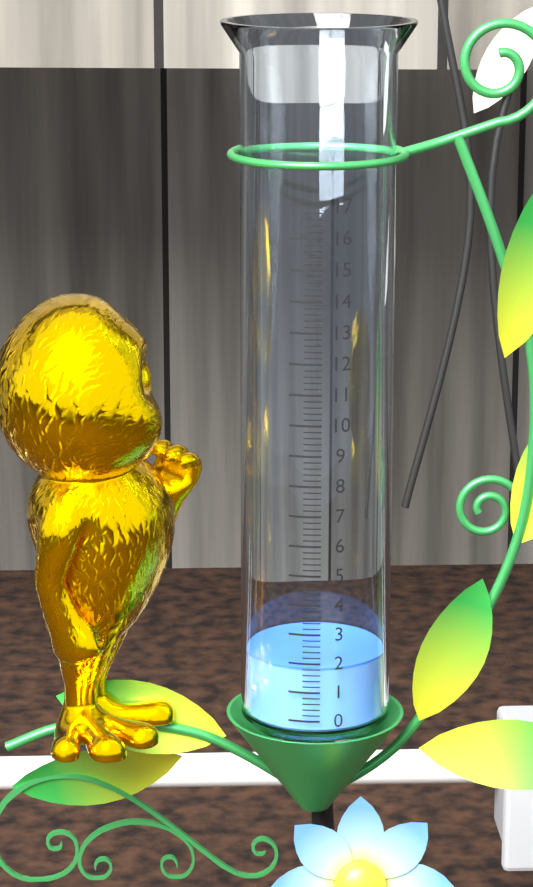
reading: 1.8 (no unit)
